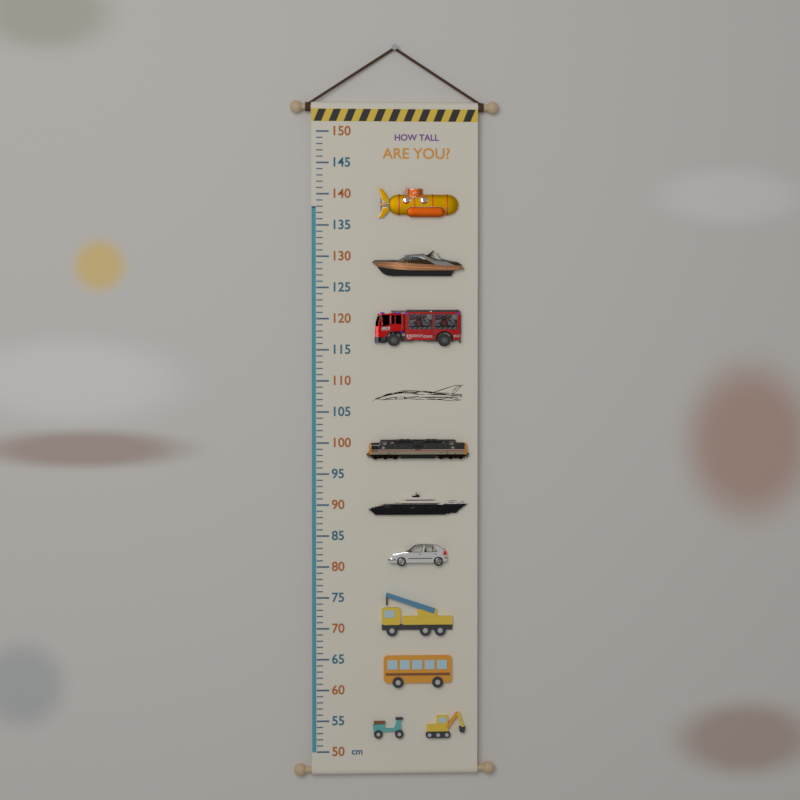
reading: 138 cm
